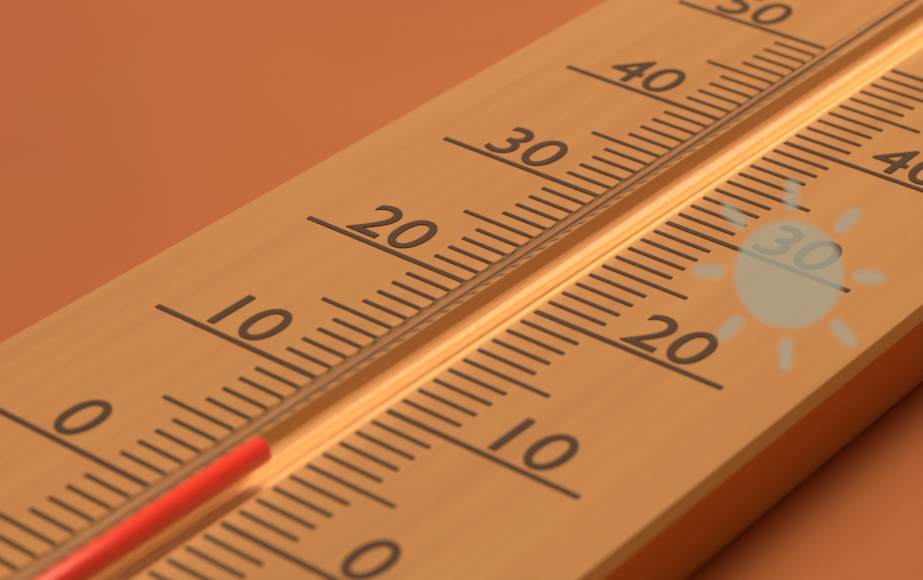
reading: 4 (no unit)
